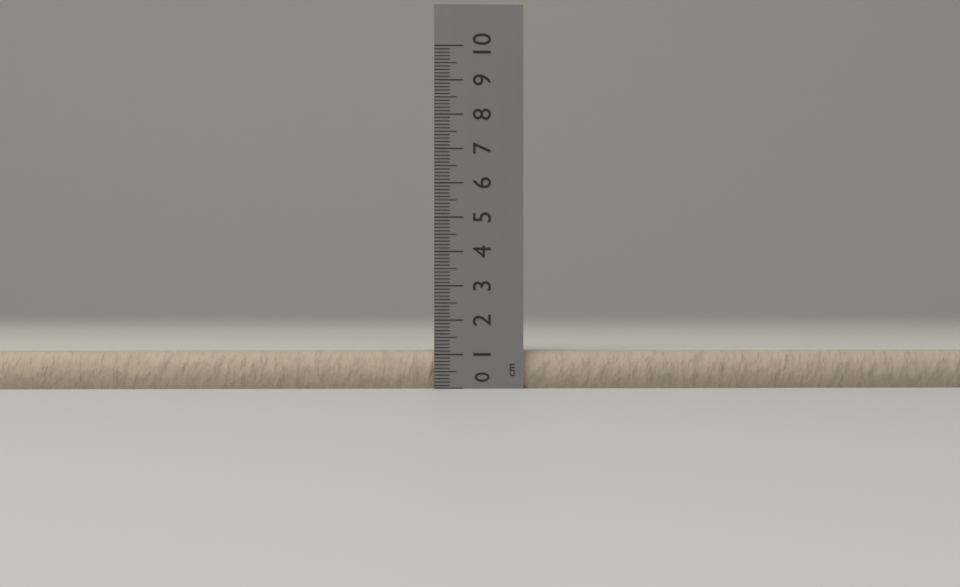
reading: 1.1 cm
